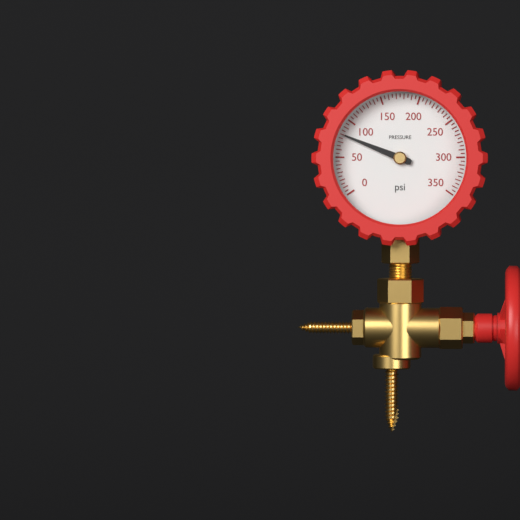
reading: 80 psi
